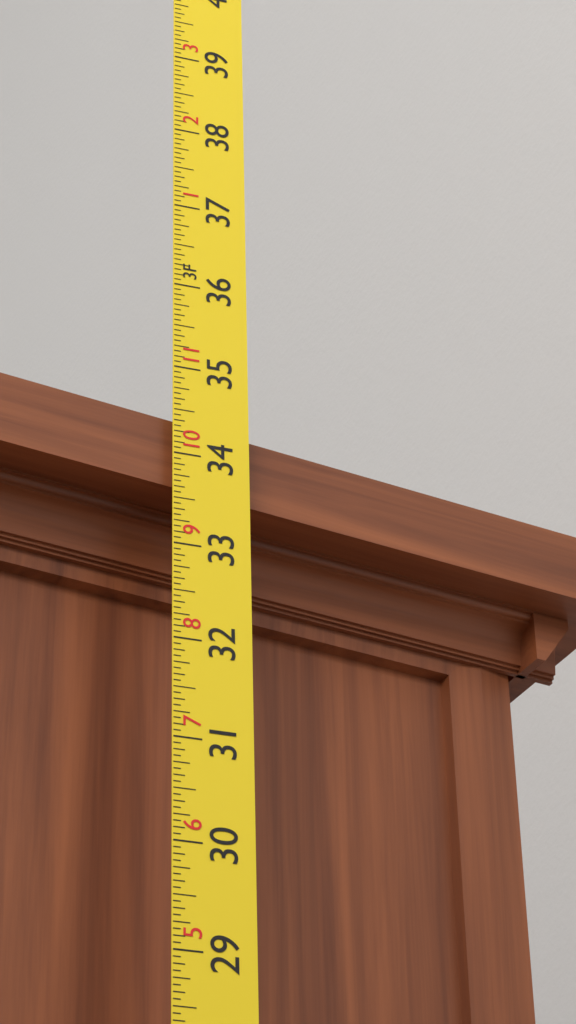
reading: 34.4375 in
